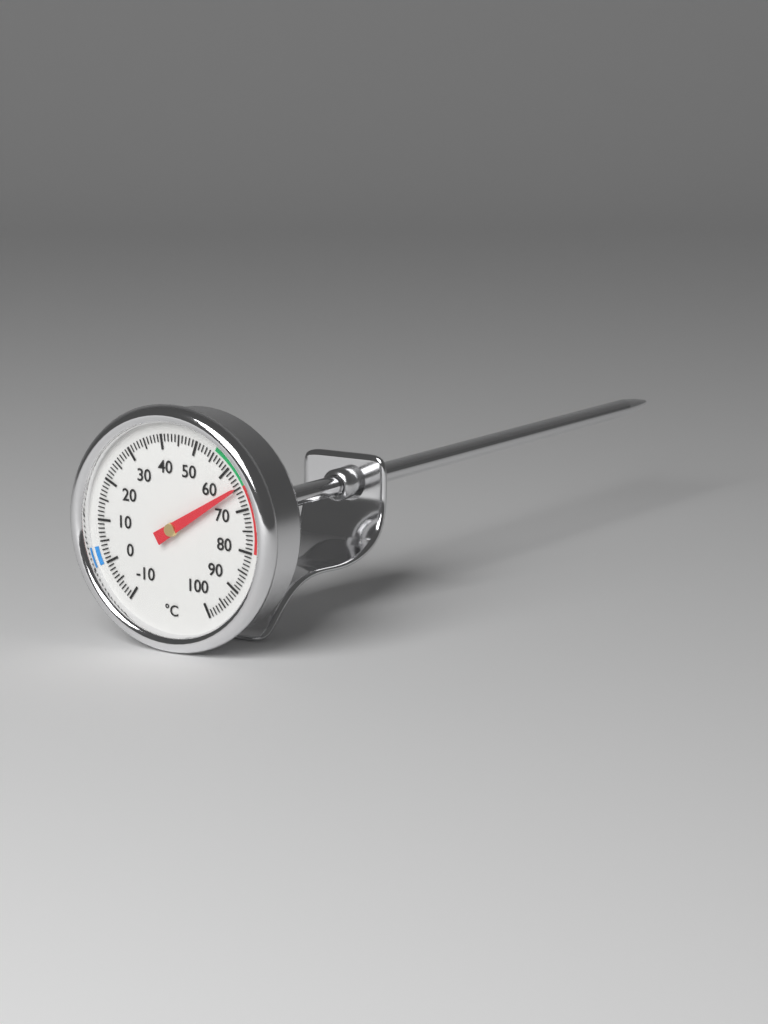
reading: 65 °C
